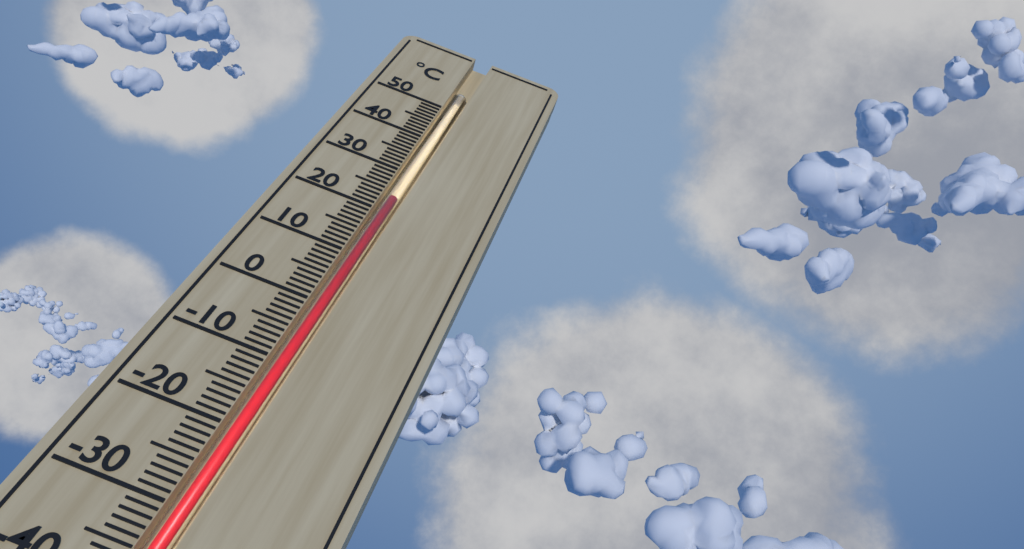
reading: 24 °C
